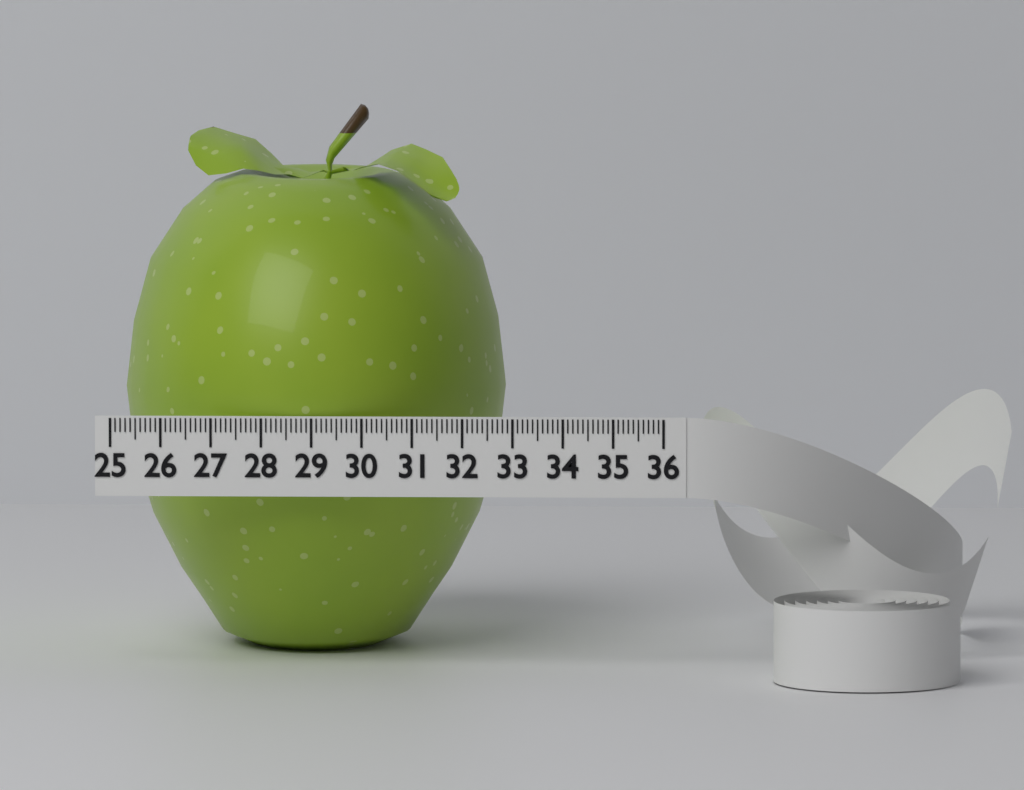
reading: 32.7 (no unit)
